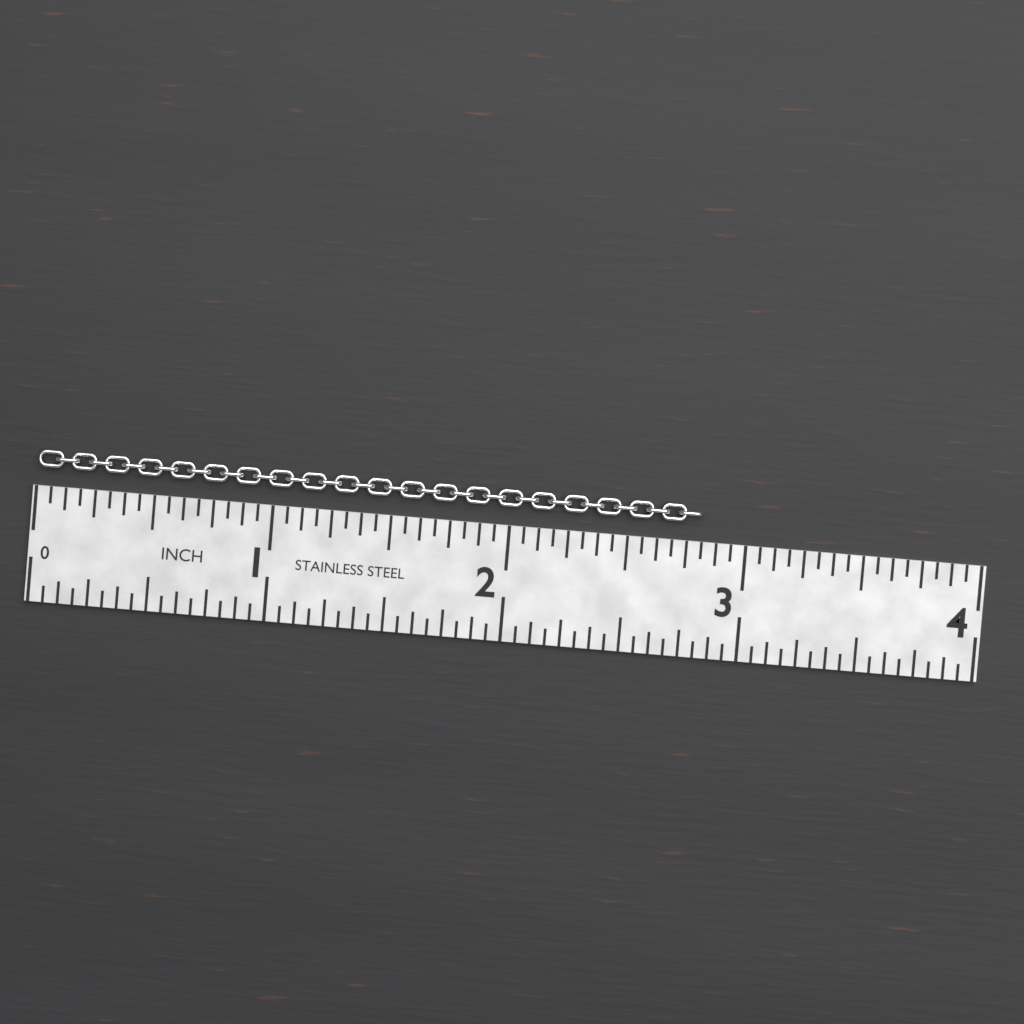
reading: 2.8125 in
